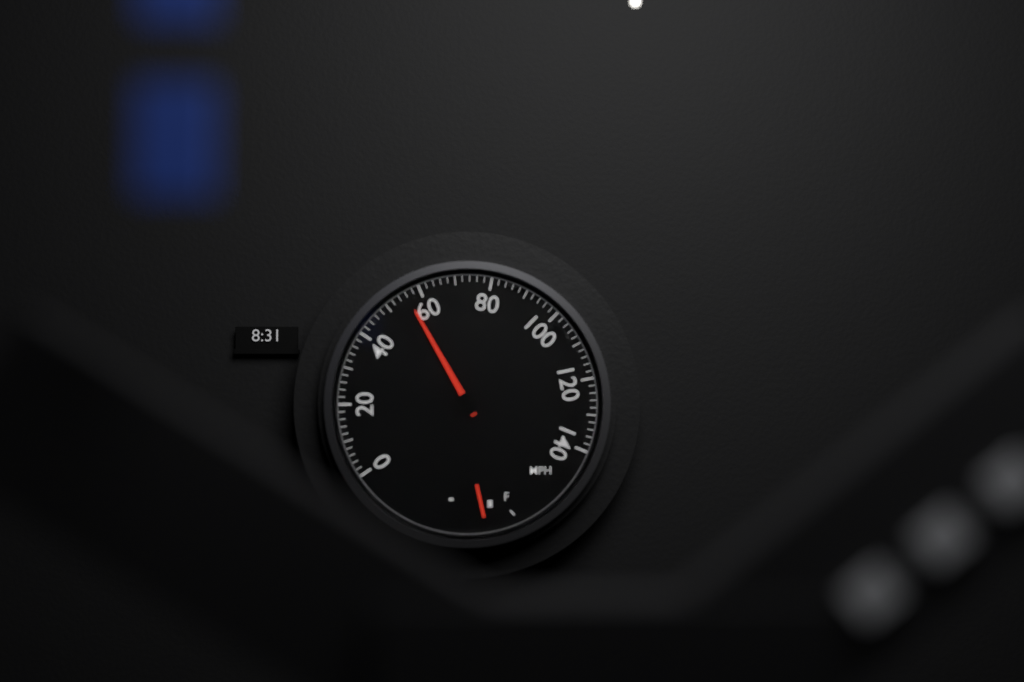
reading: 56 mph
